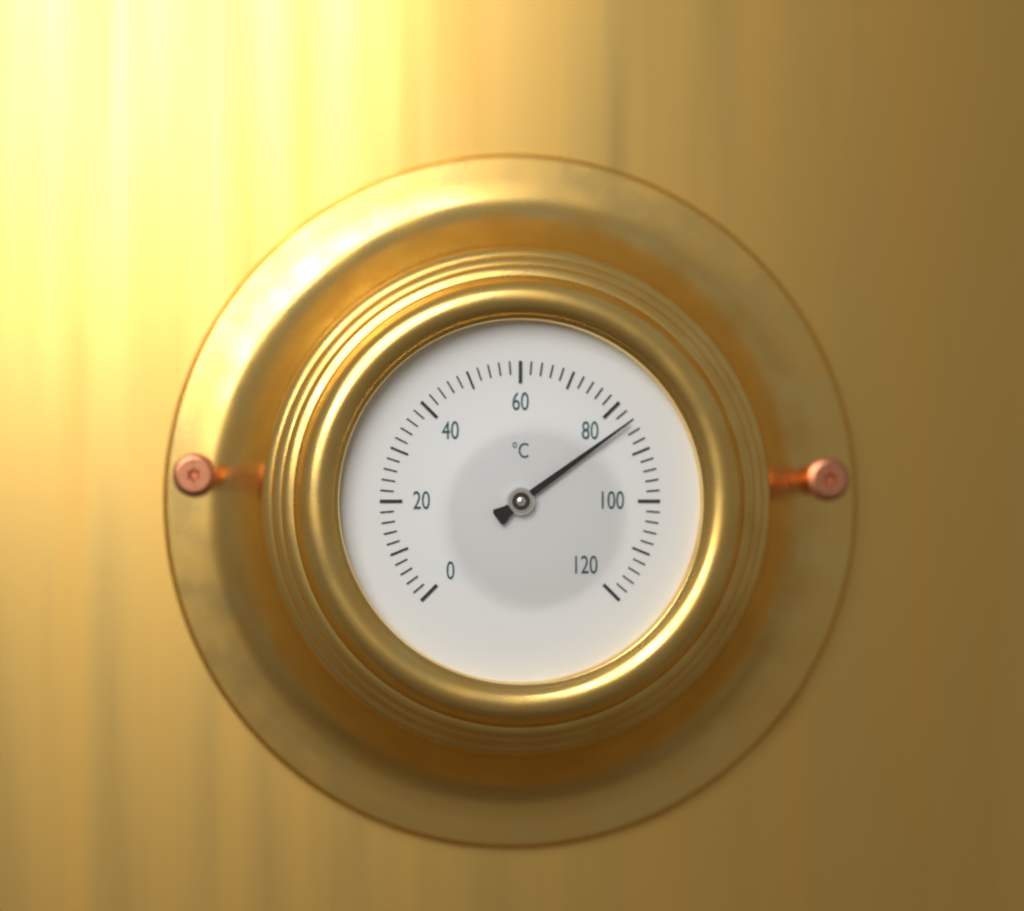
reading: 84 °C
